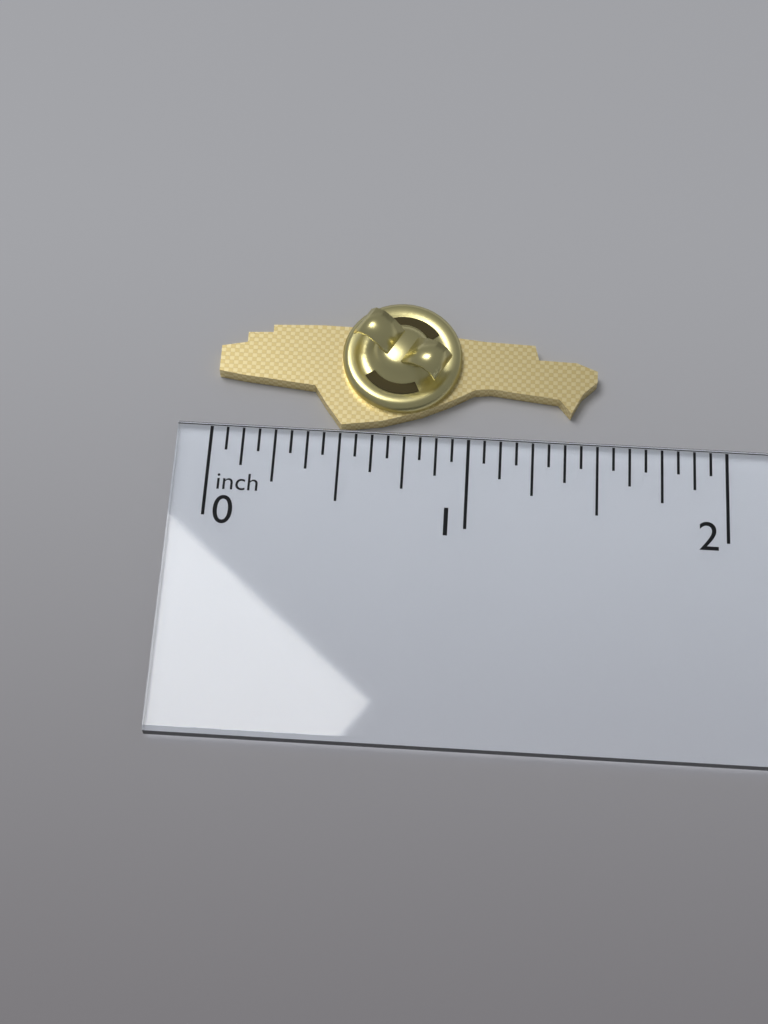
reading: 1.5000 inch
